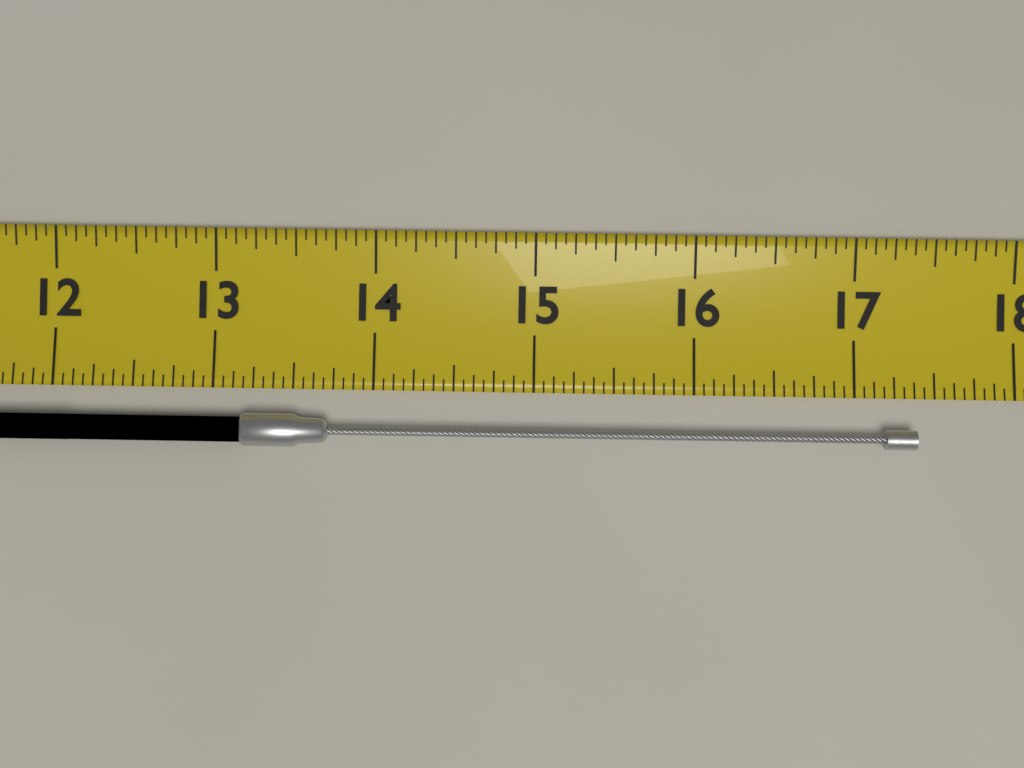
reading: 17.3750 (no unit)
